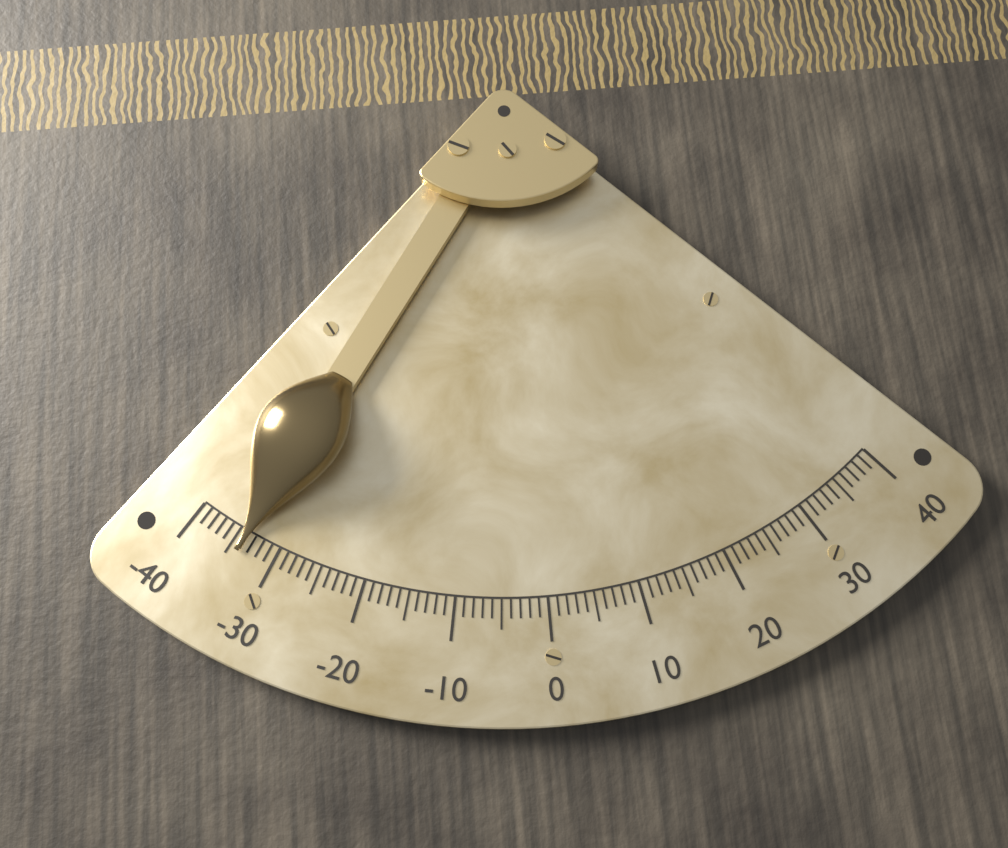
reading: -34 (no unit)
